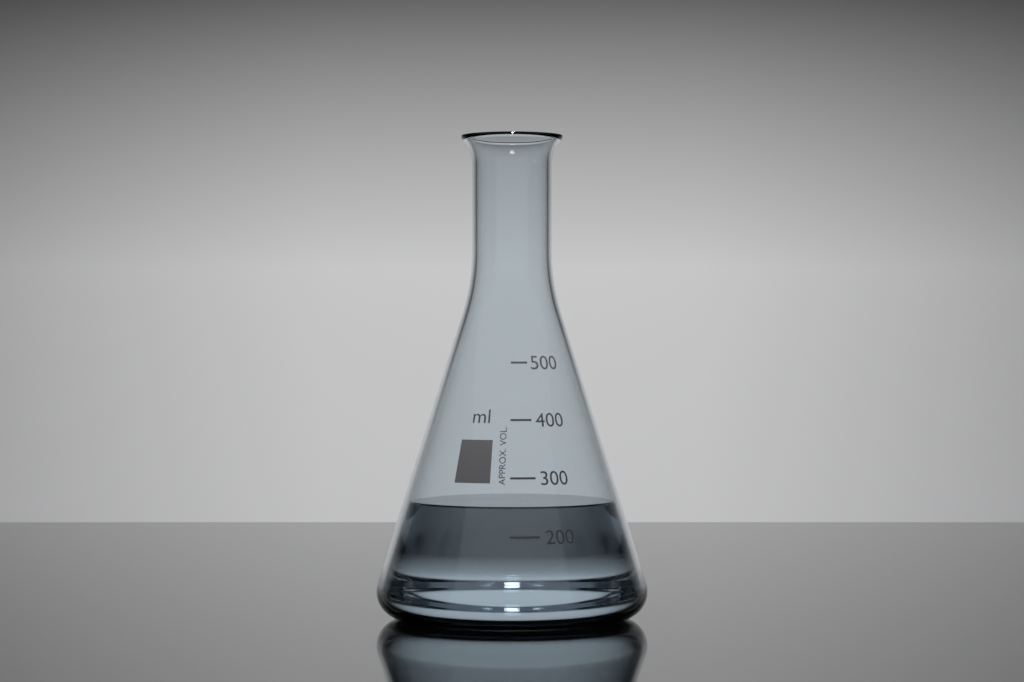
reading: 250 ml
